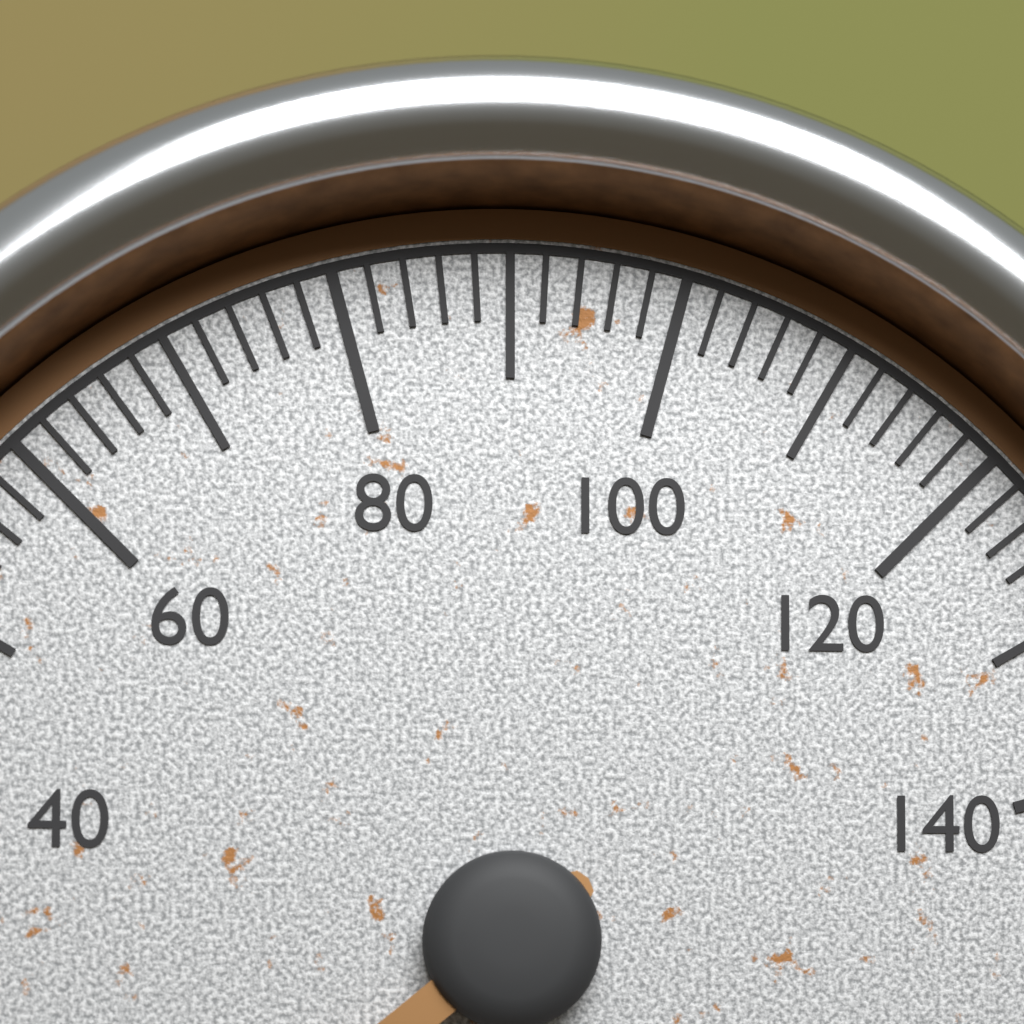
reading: 4 (no unit)
